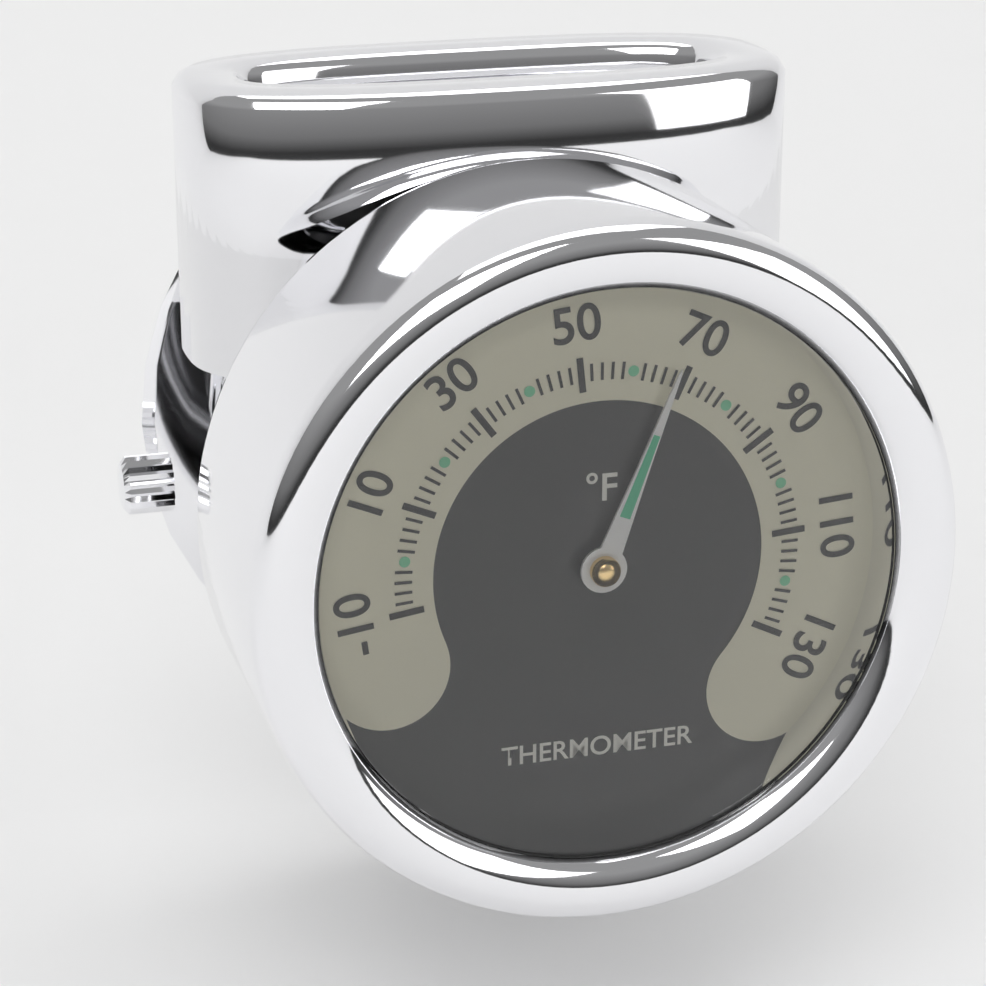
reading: 68 °F
